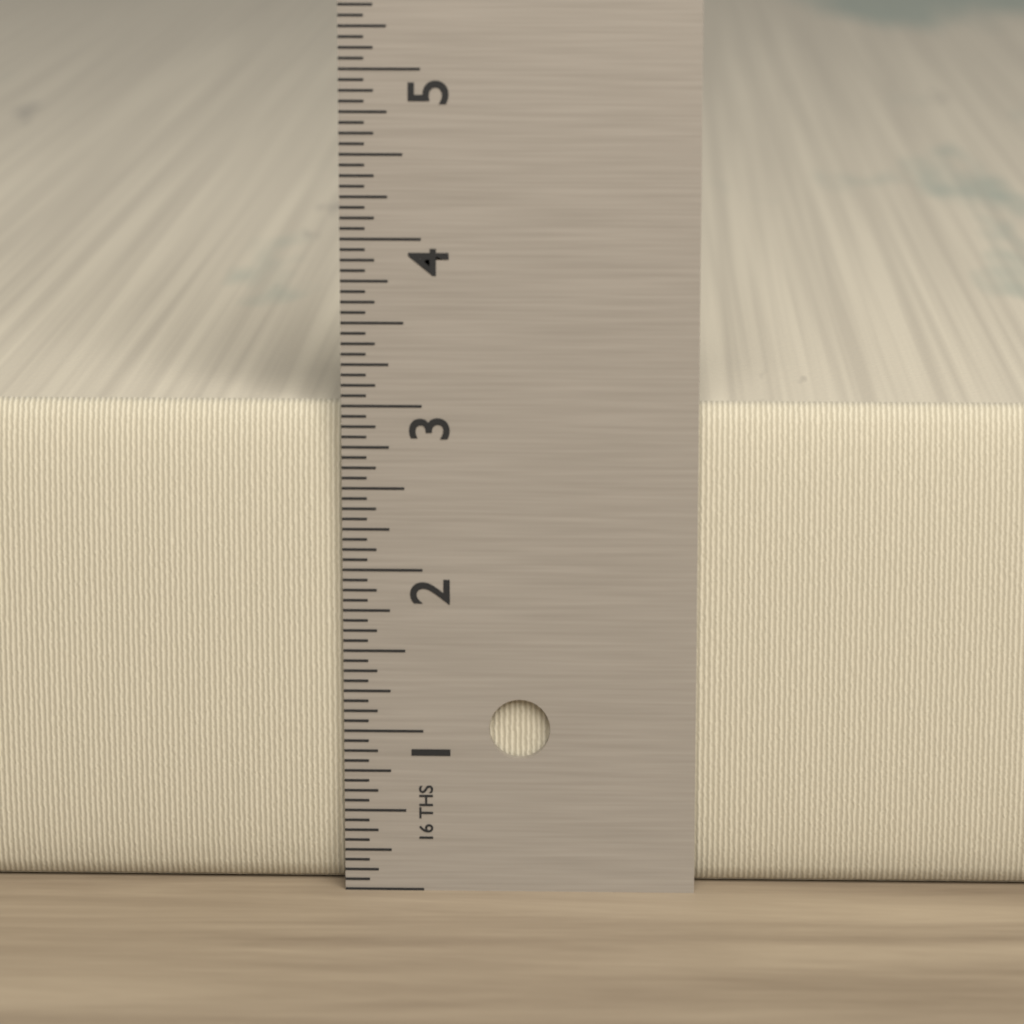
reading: 3.0000 in
